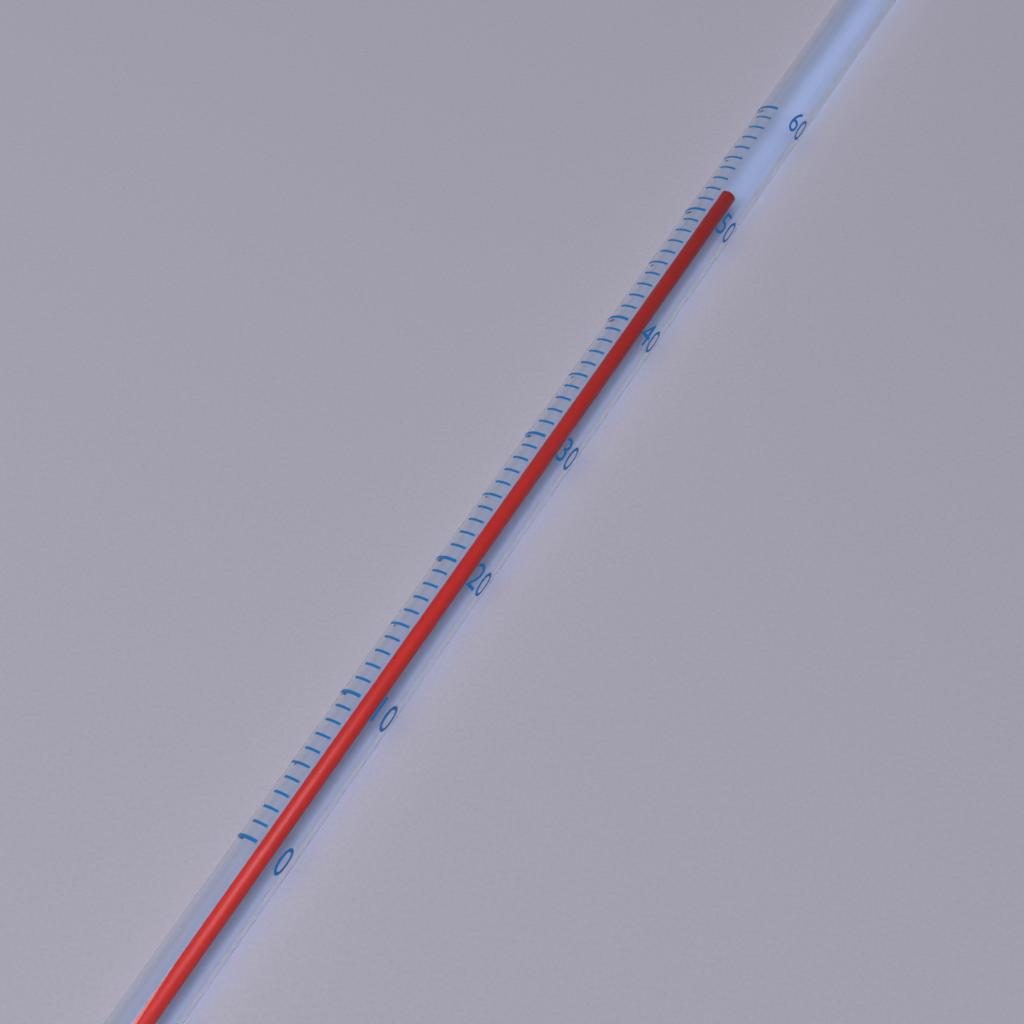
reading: 53 (no unit)
